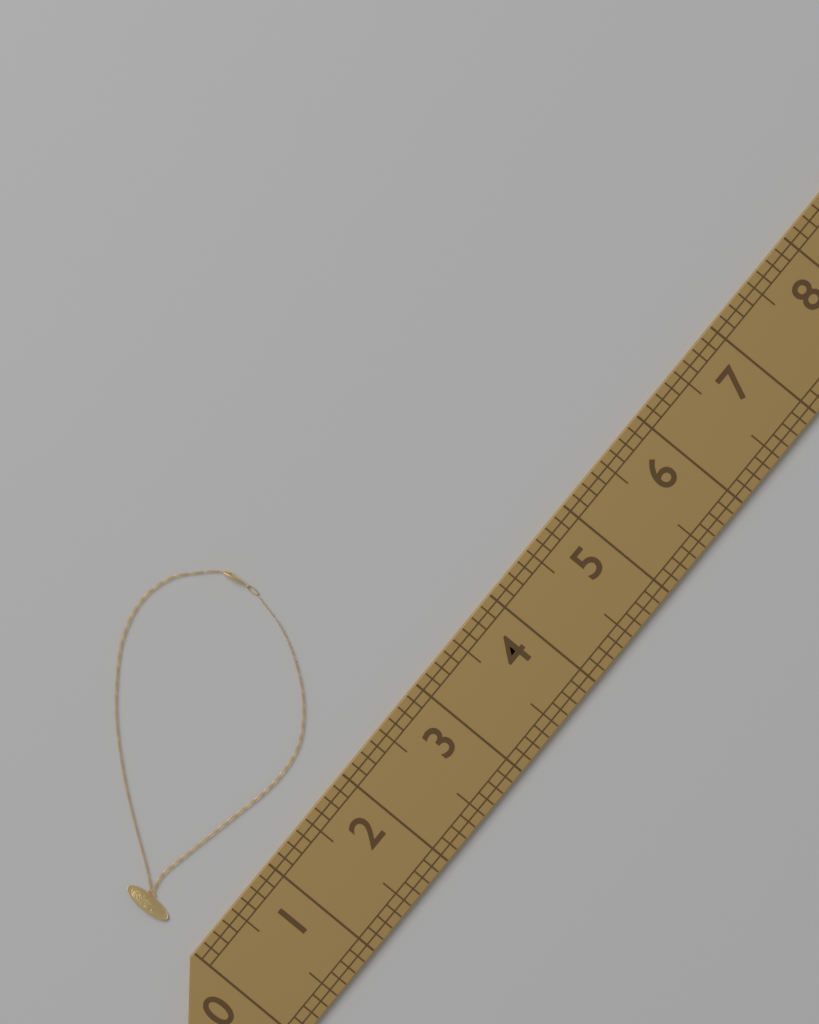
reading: 2.750 (no unit)
